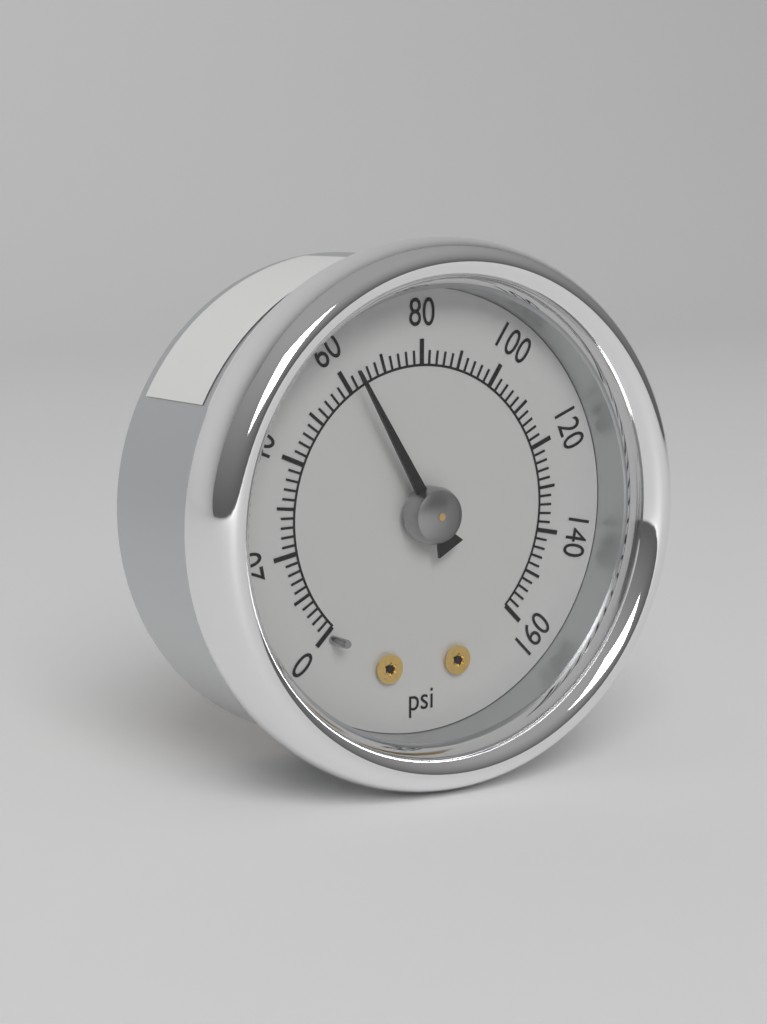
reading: 62 psi
